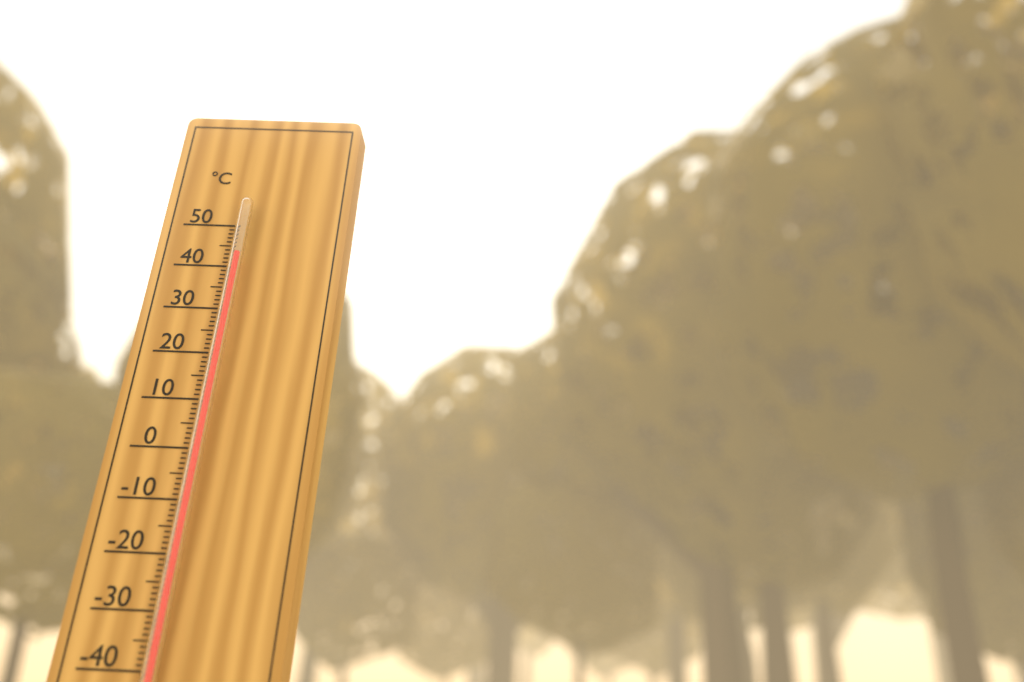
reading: 42 °C
